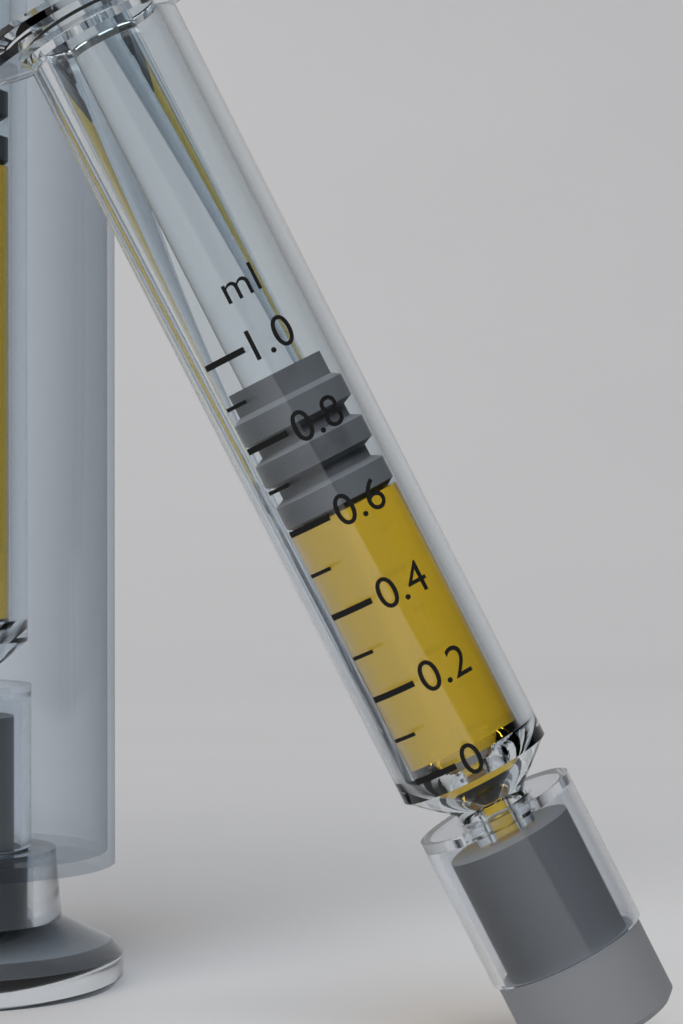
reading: 0.6 ml
